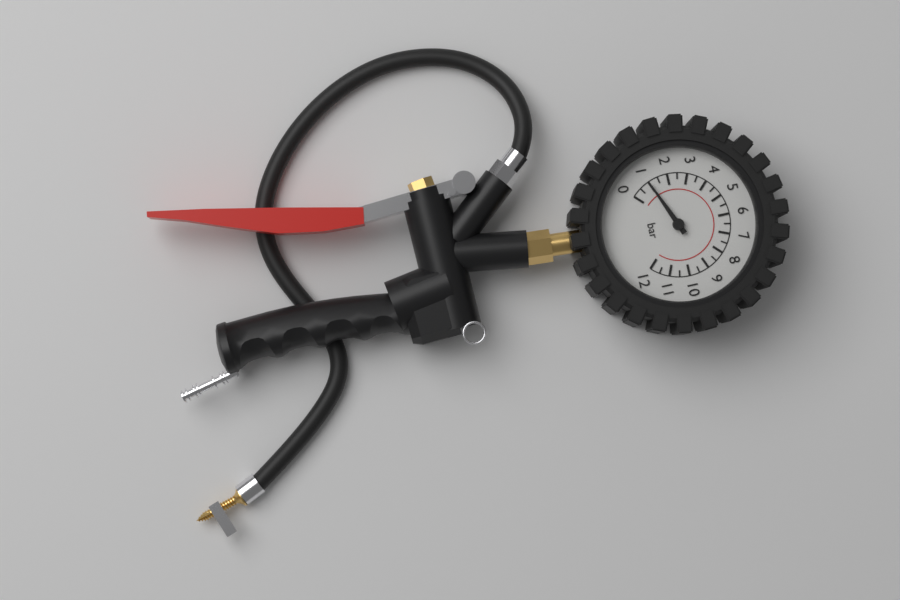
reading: 1.0 bar
